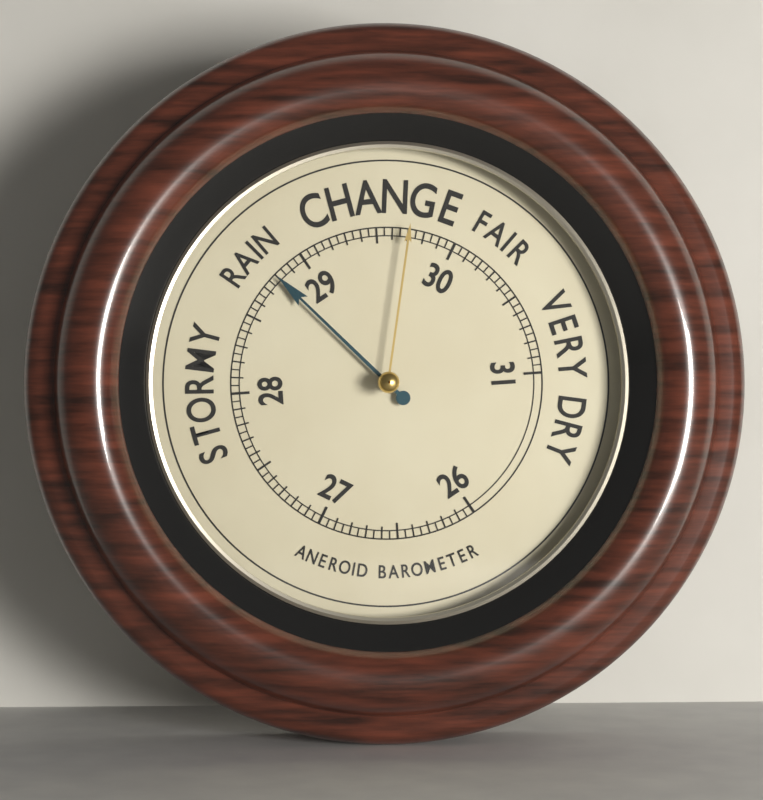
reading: 28.80 (no unit)
